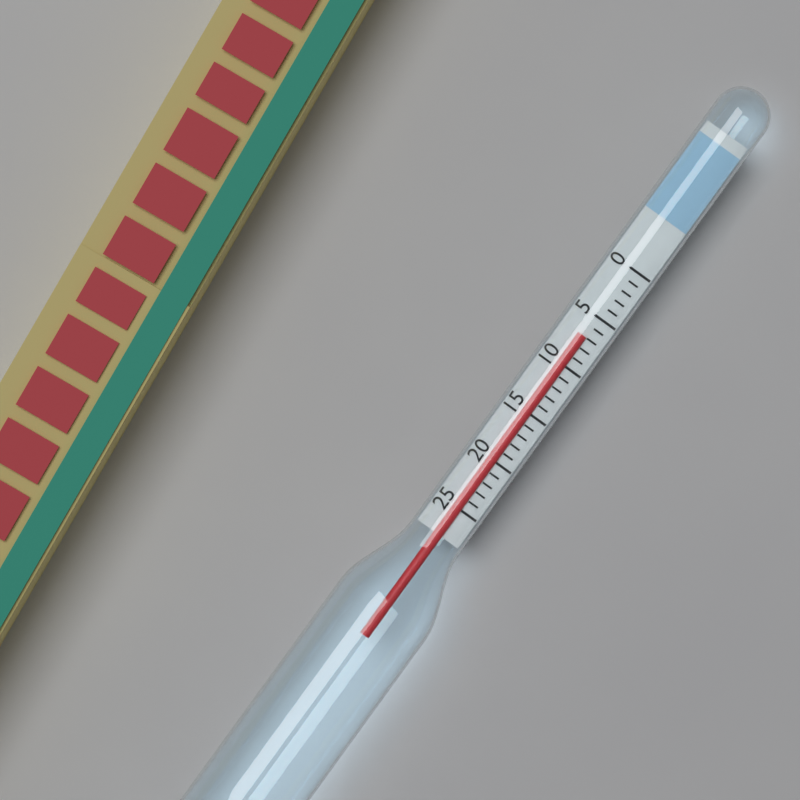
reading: 7 (no unit)
